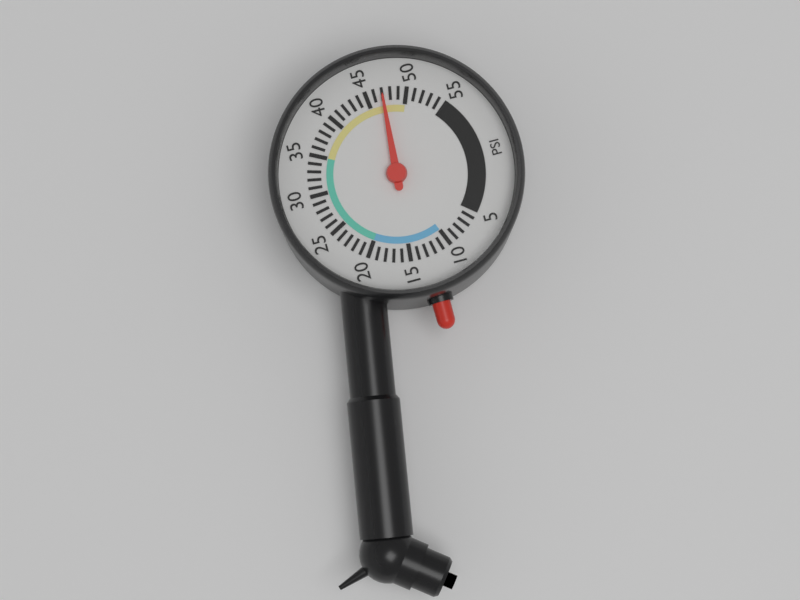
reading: 47 psi
